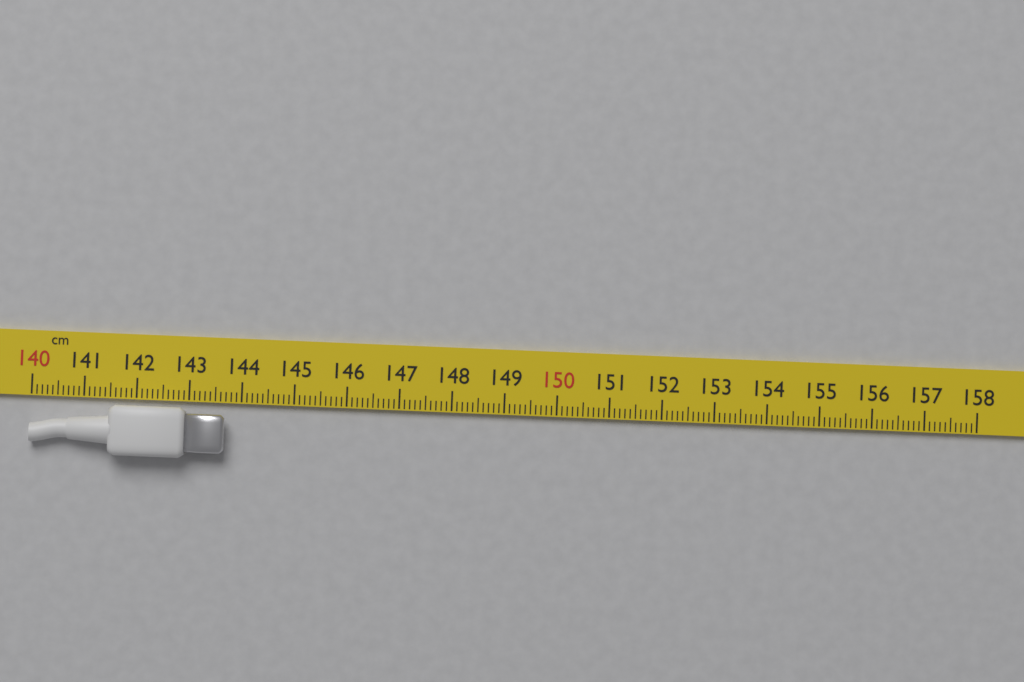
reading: 143.7 cm
